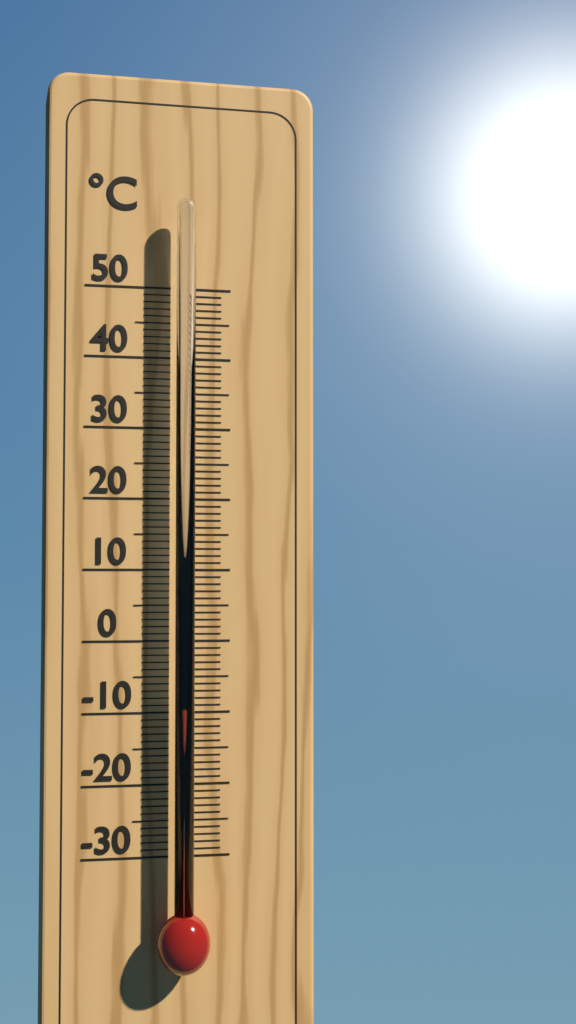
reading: -9 °C
